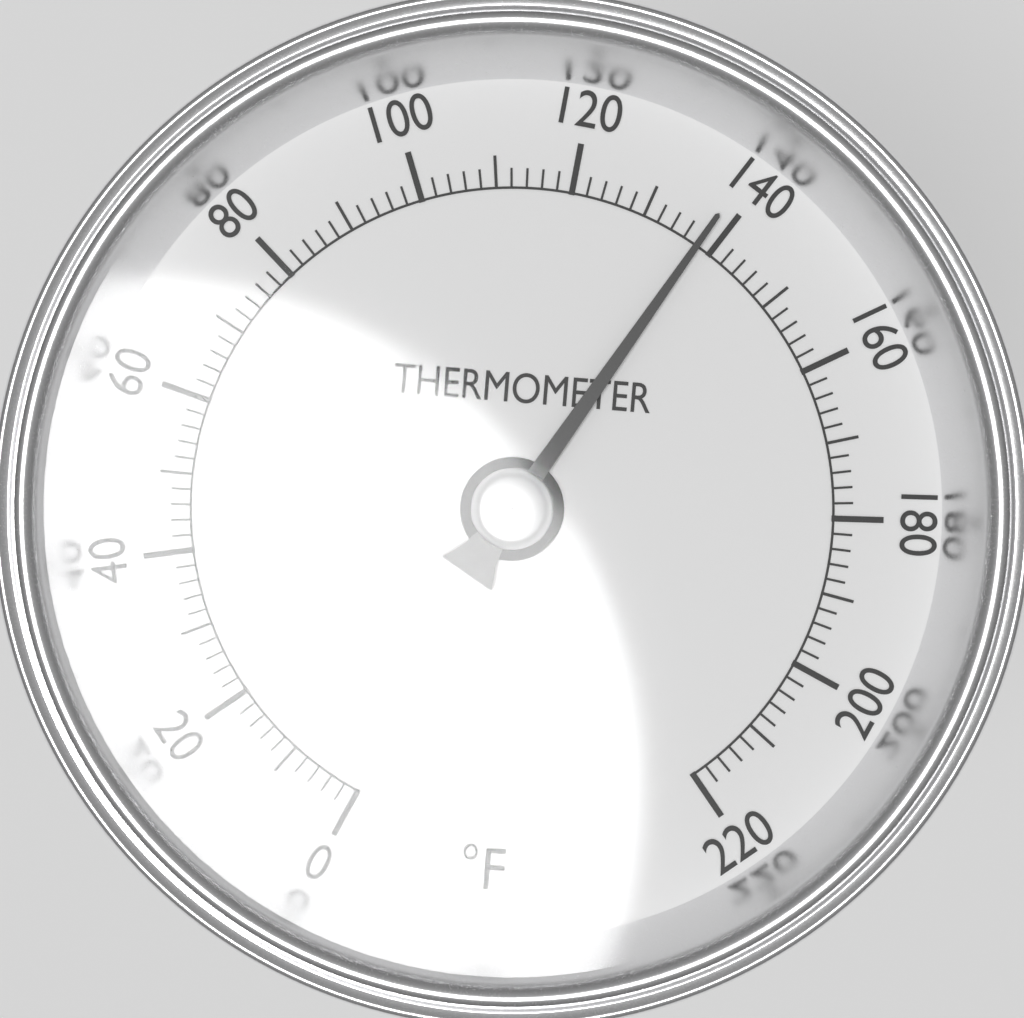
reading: 138 °F
